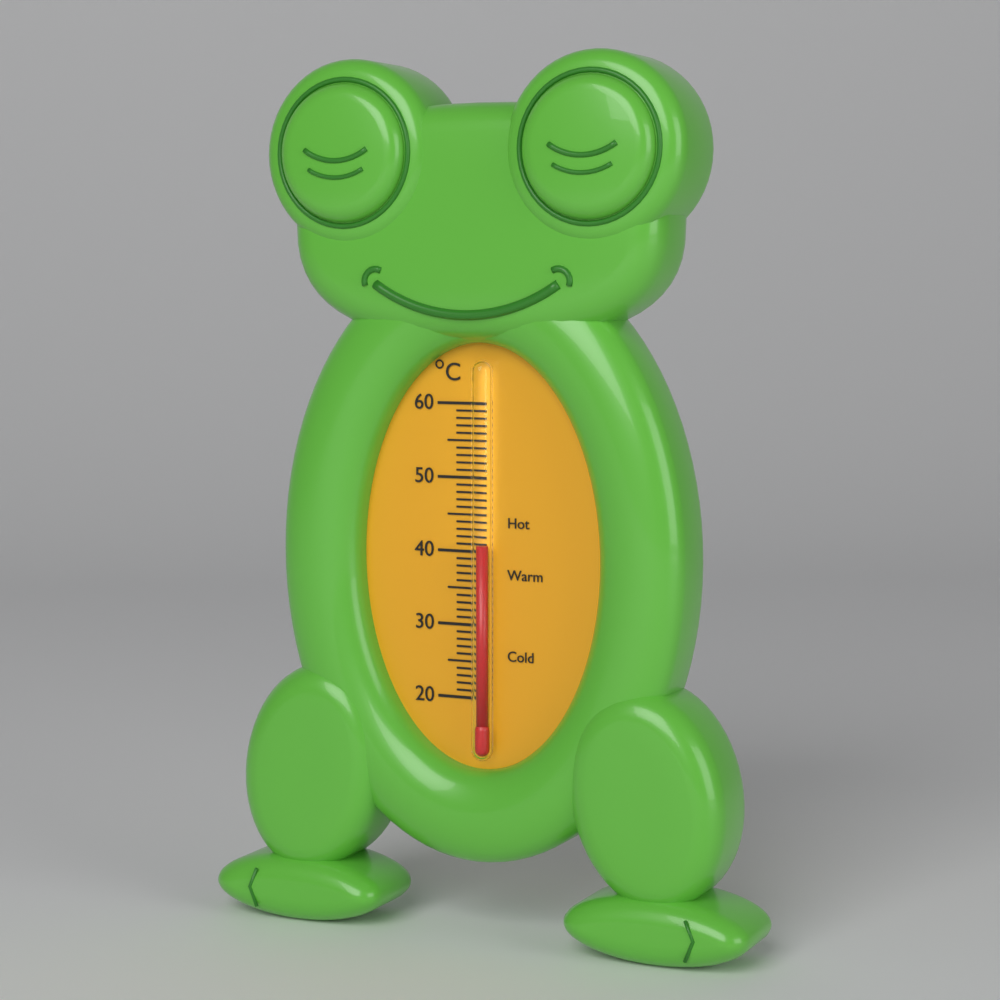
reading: 41 °C
